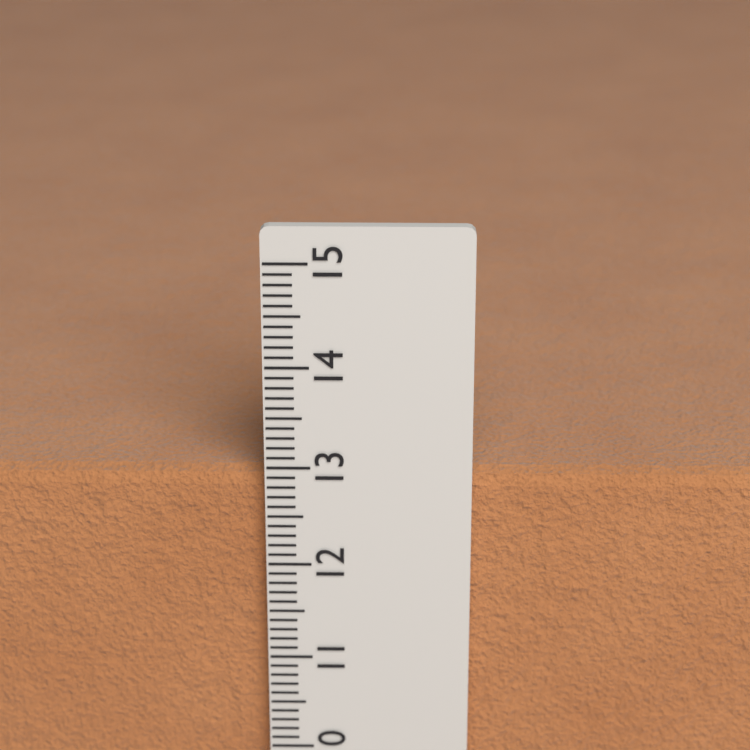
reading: 12.9 cm
